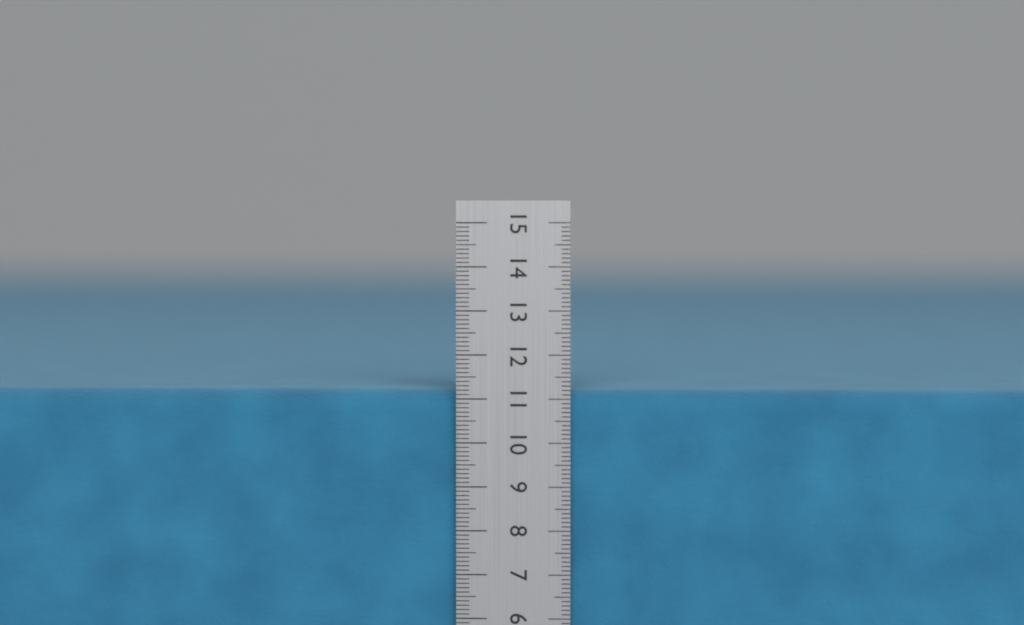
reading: 11.2 cm
